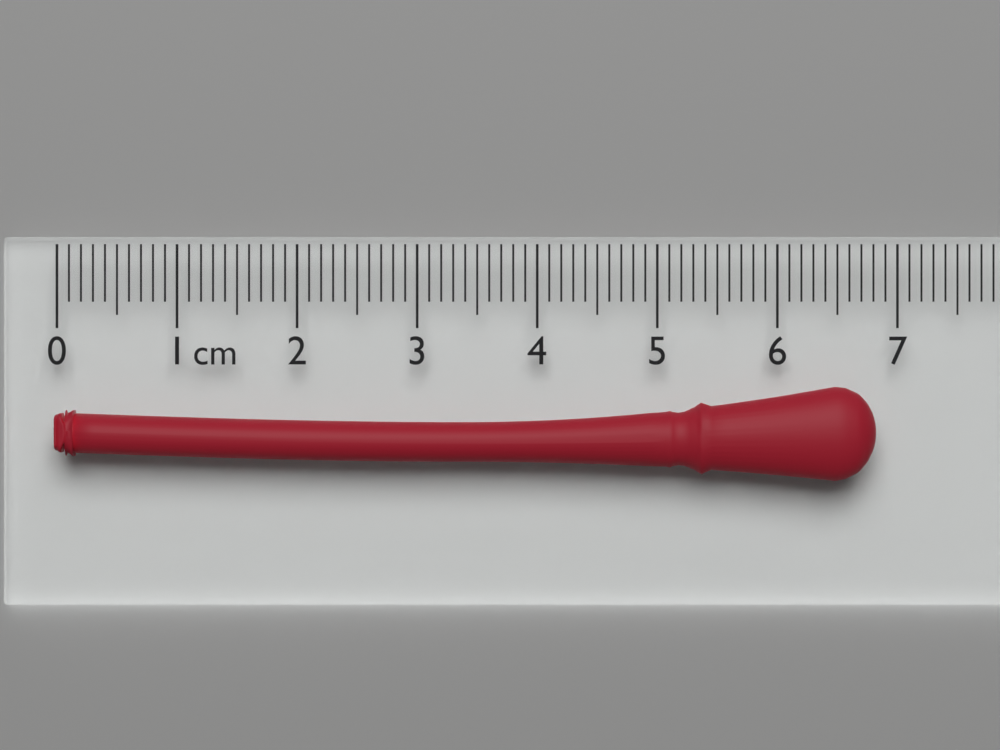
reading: 6.8 cm
